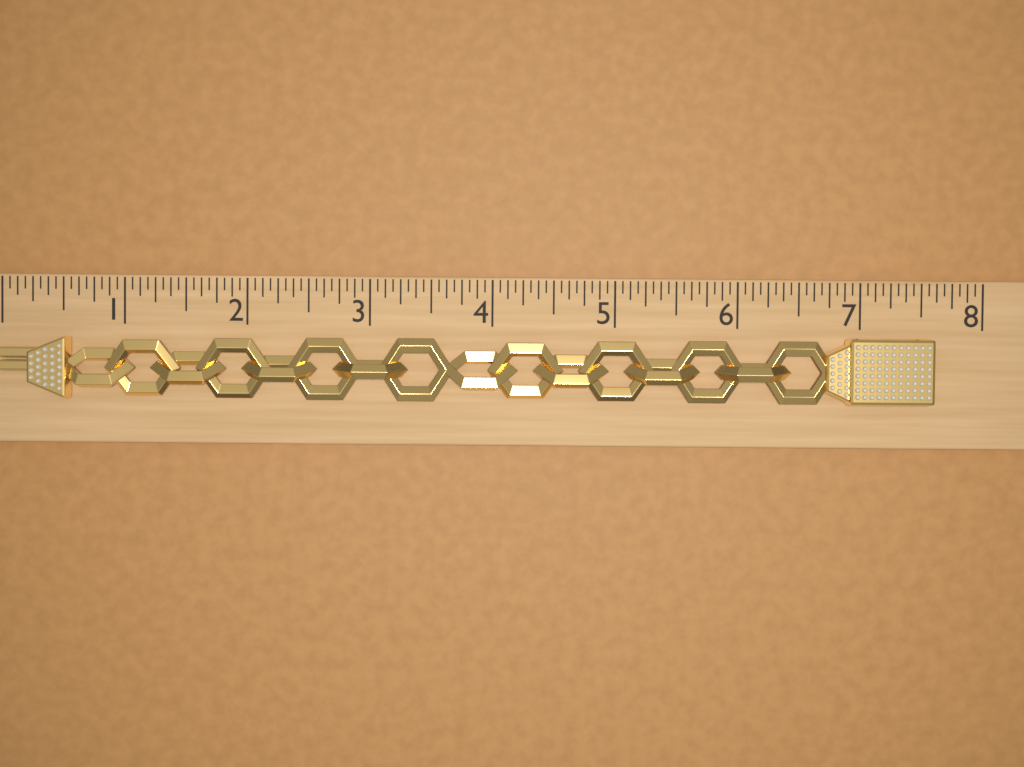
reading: 7.5625 (no unit)
